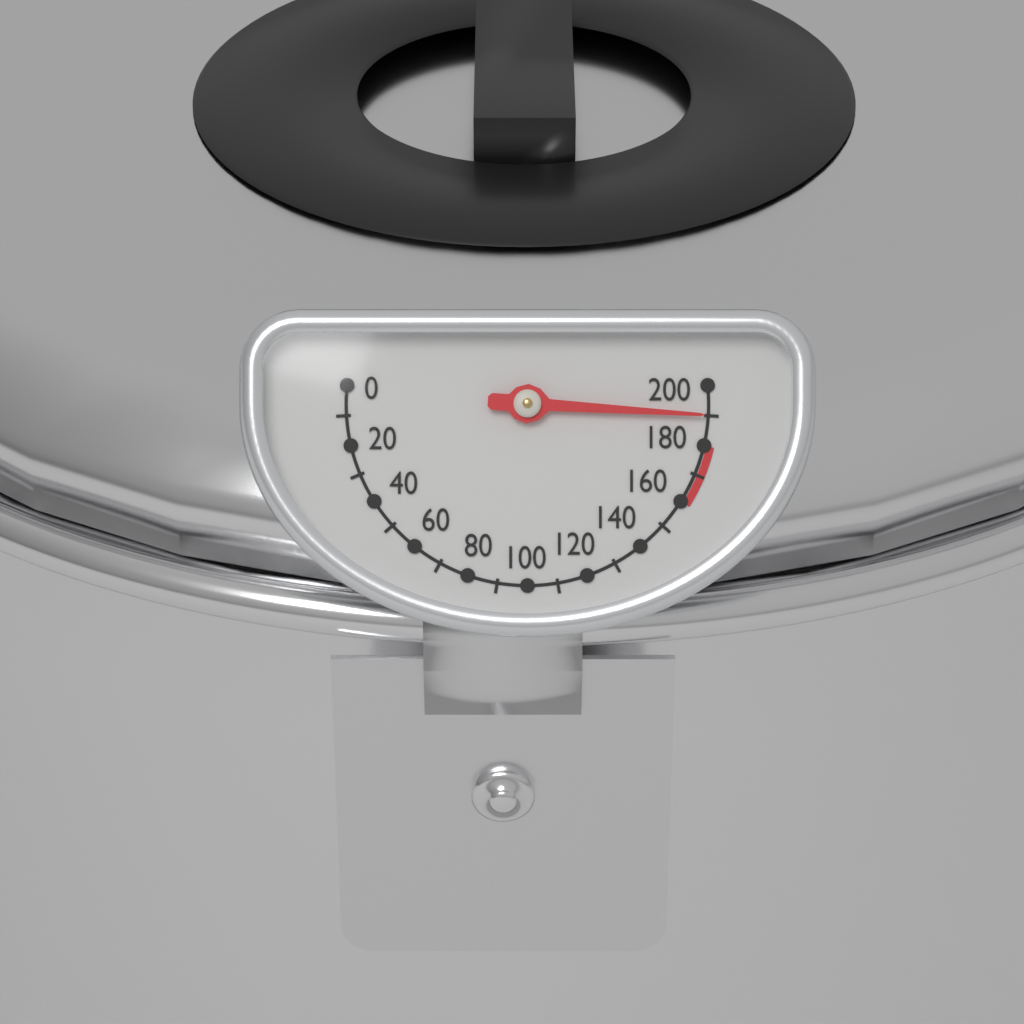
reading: 190 (no unit)
